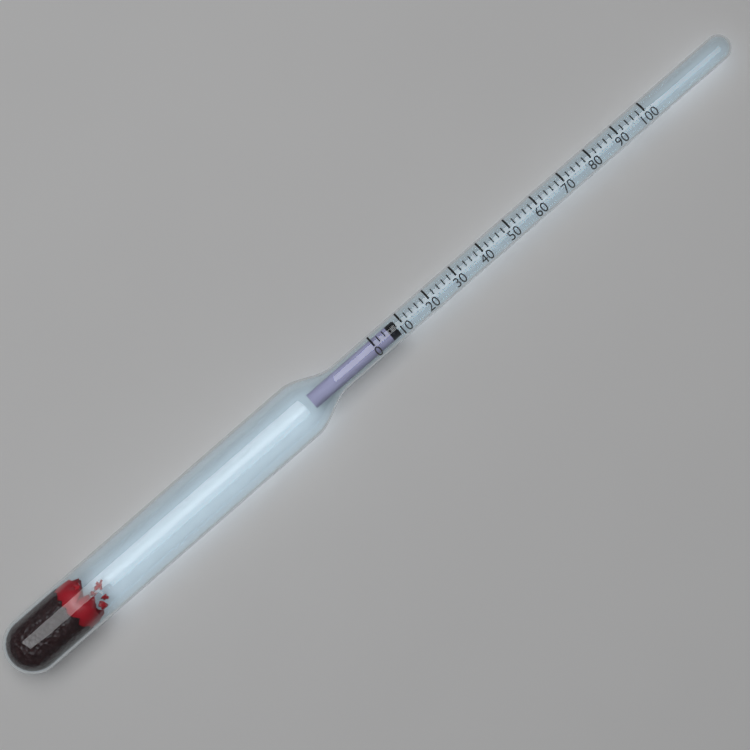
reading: 8 (no unit)
